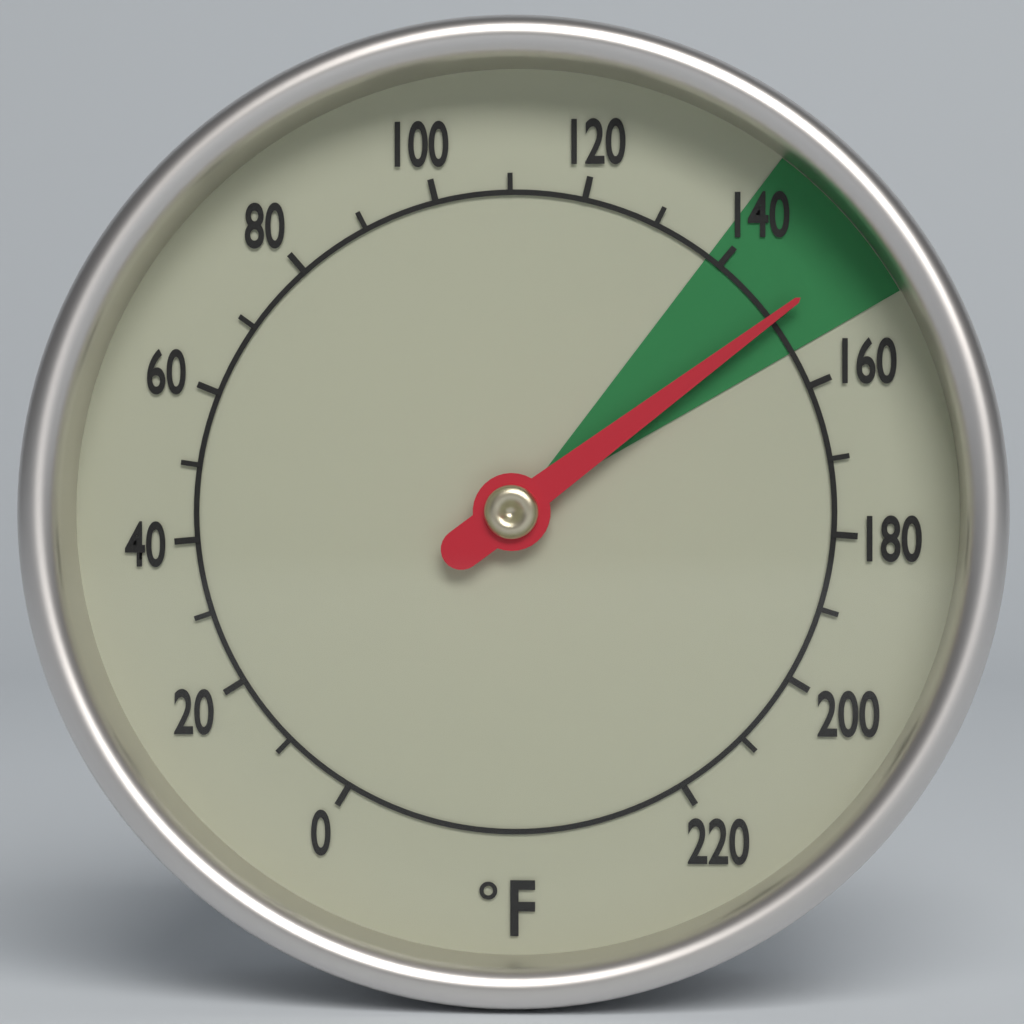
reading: 150 °F
